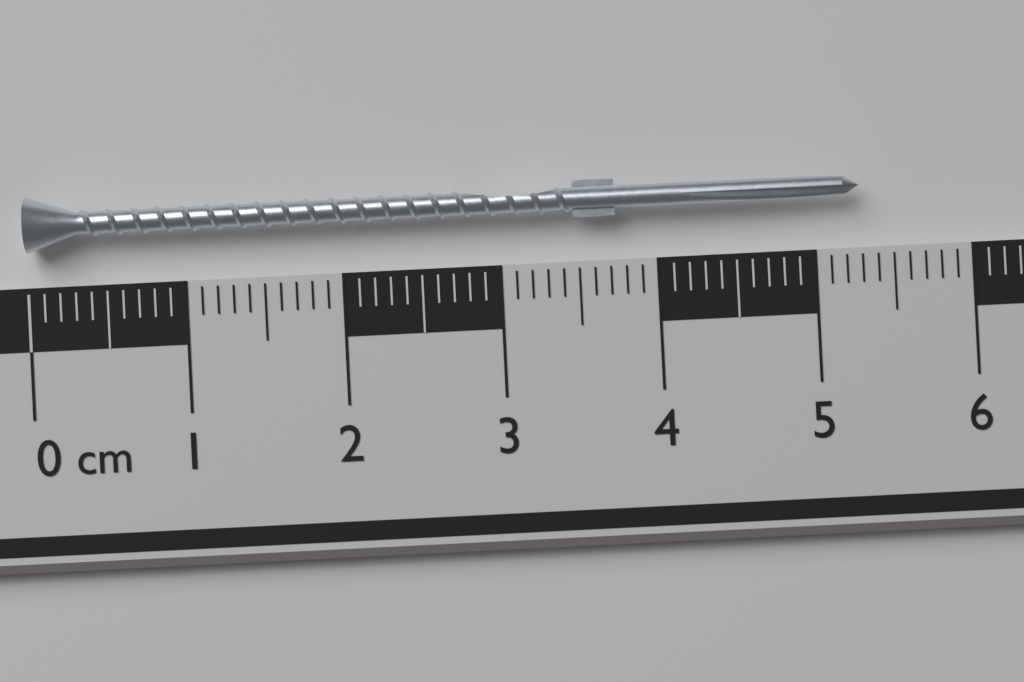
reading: 5.3 cm
